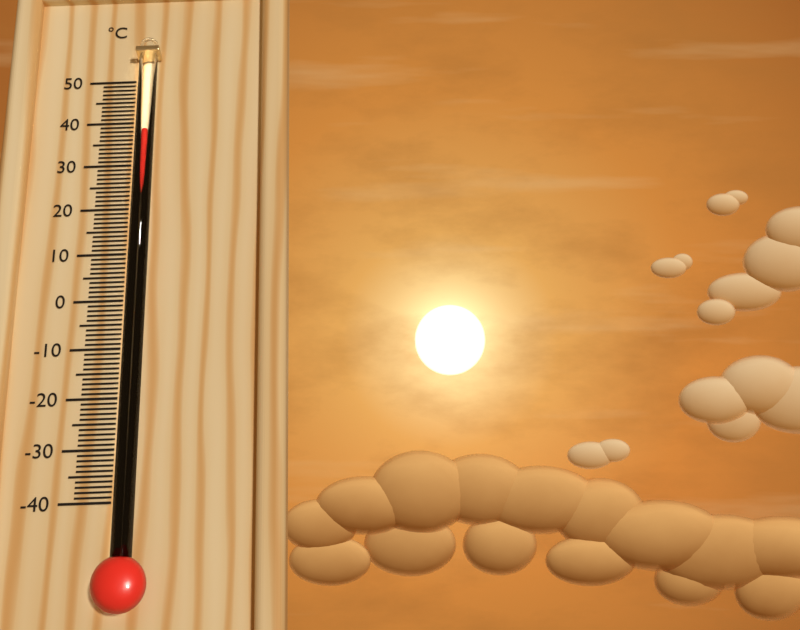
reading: 37 °C
